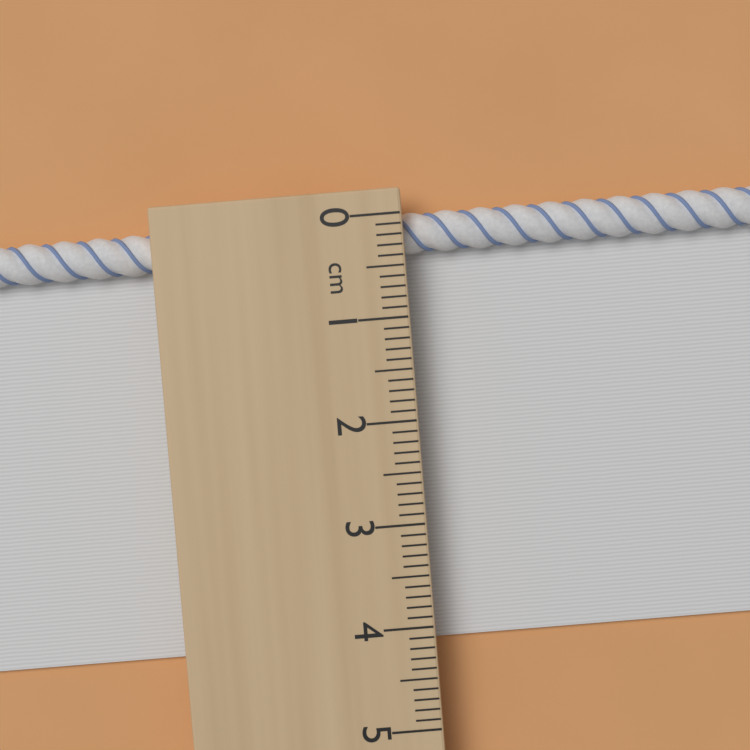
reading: 4.2 cm
